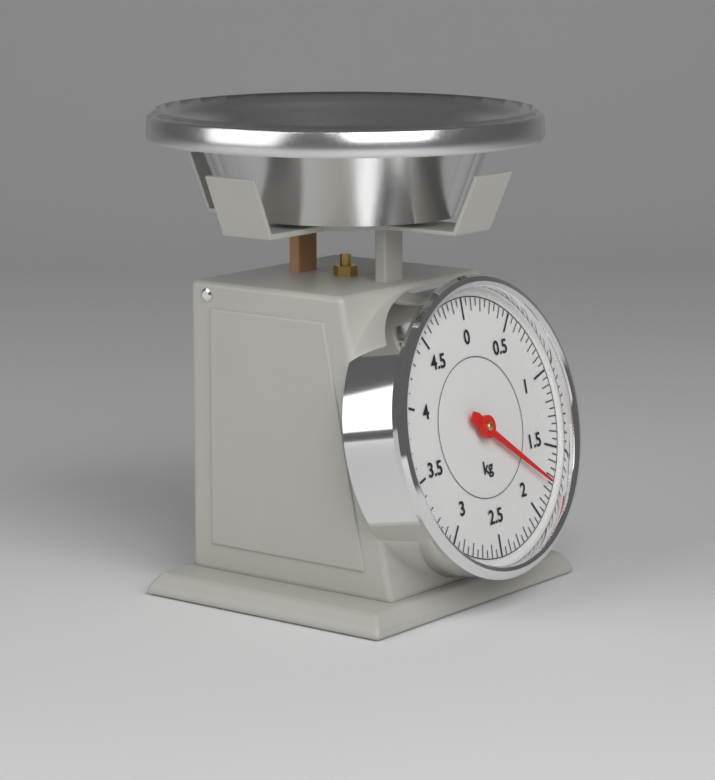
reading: 1.75 kg
